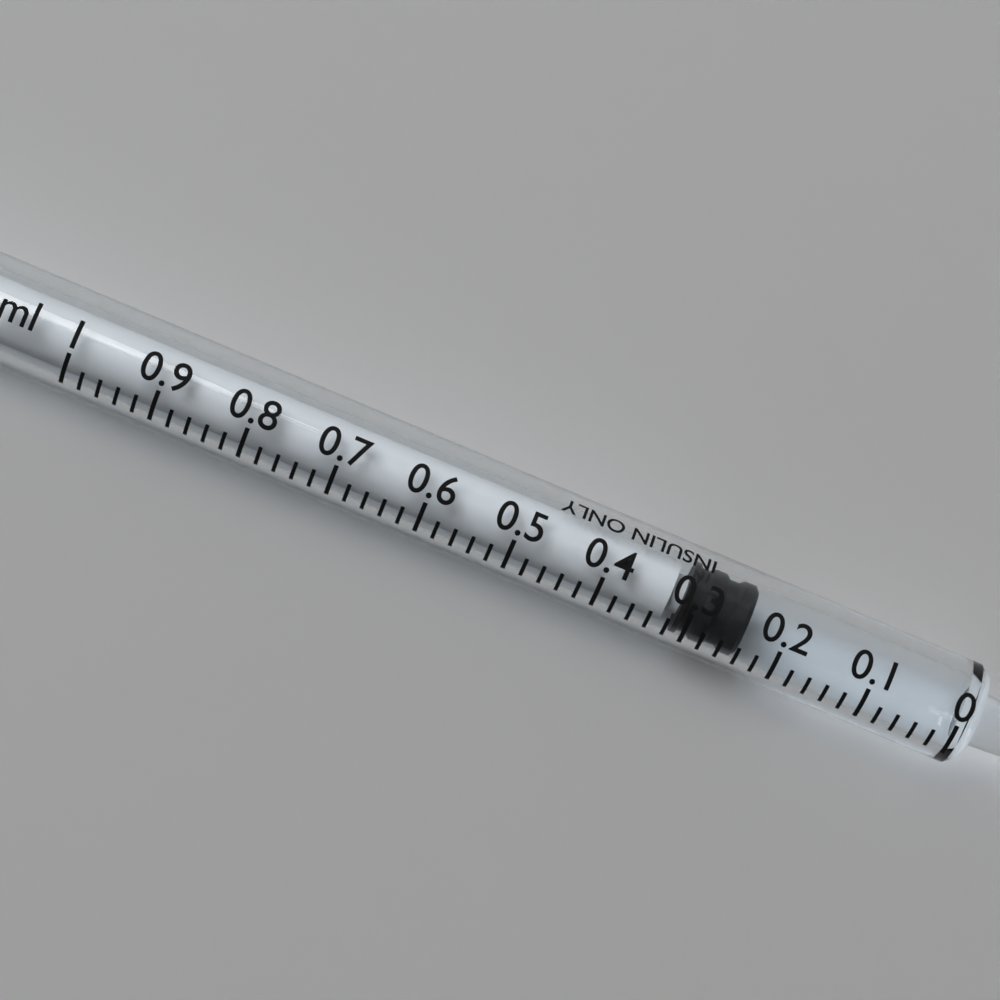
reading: 0.24 ml
